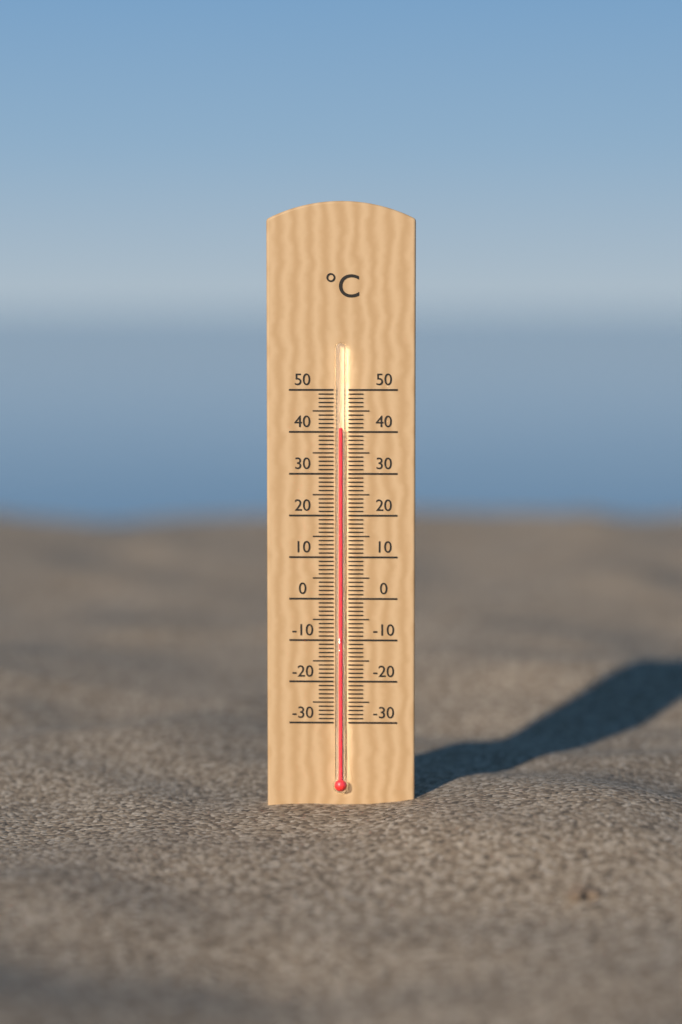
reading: 41 °C
